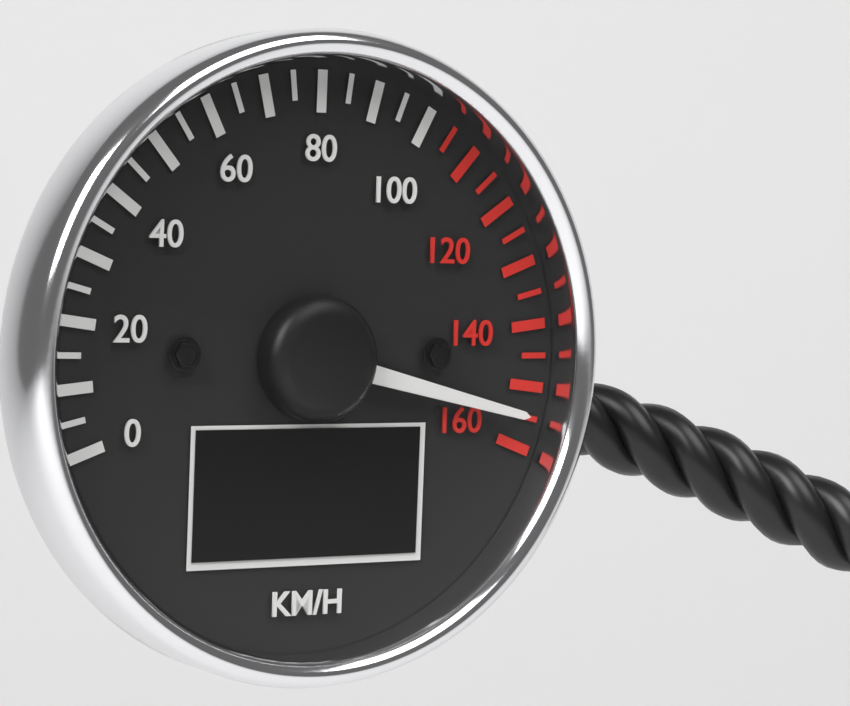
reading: 155 km/h
